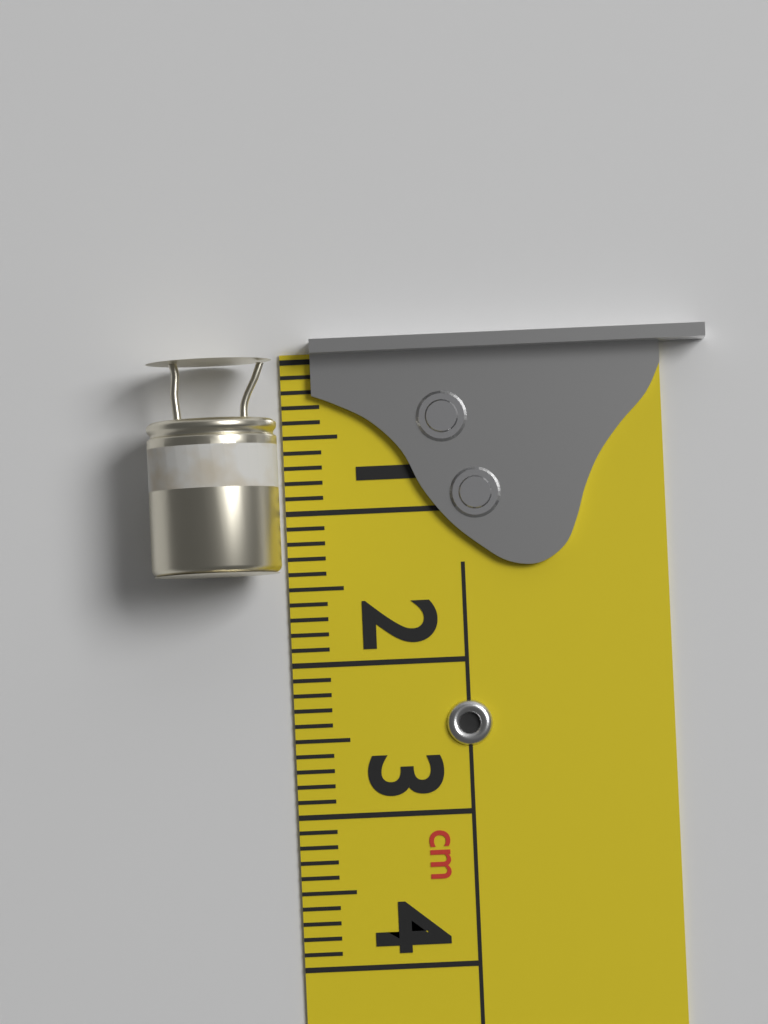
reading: 1.4 cm
